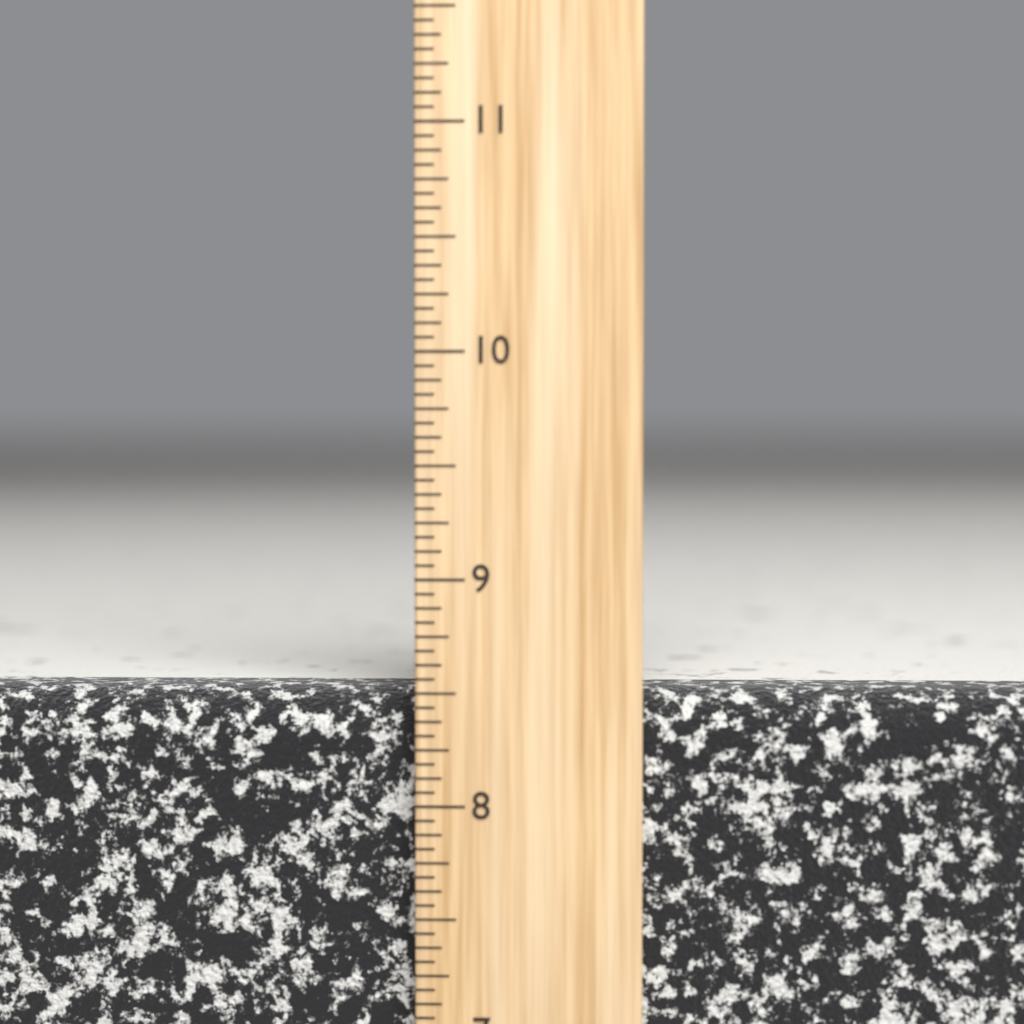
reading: 8.5000 inch
